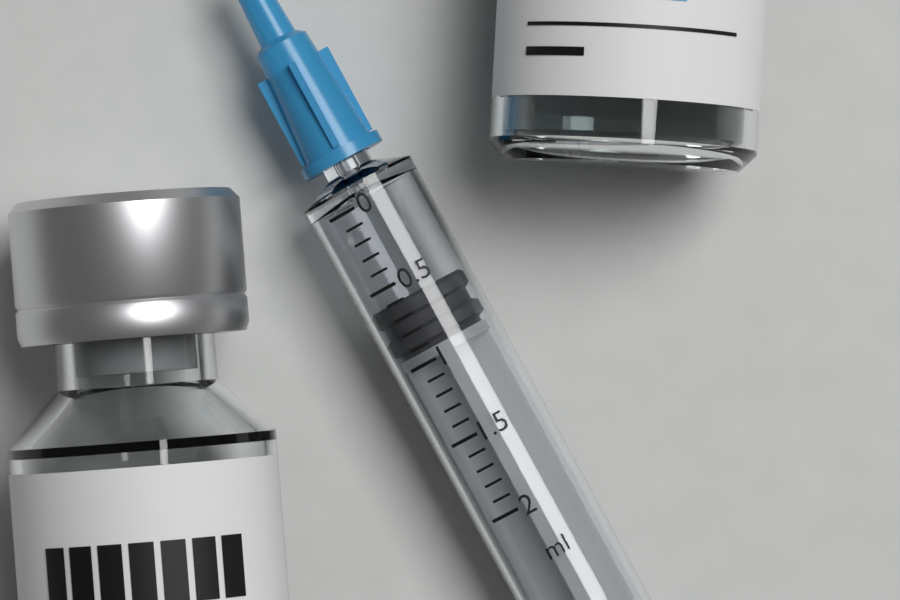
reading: 0.6 ml
